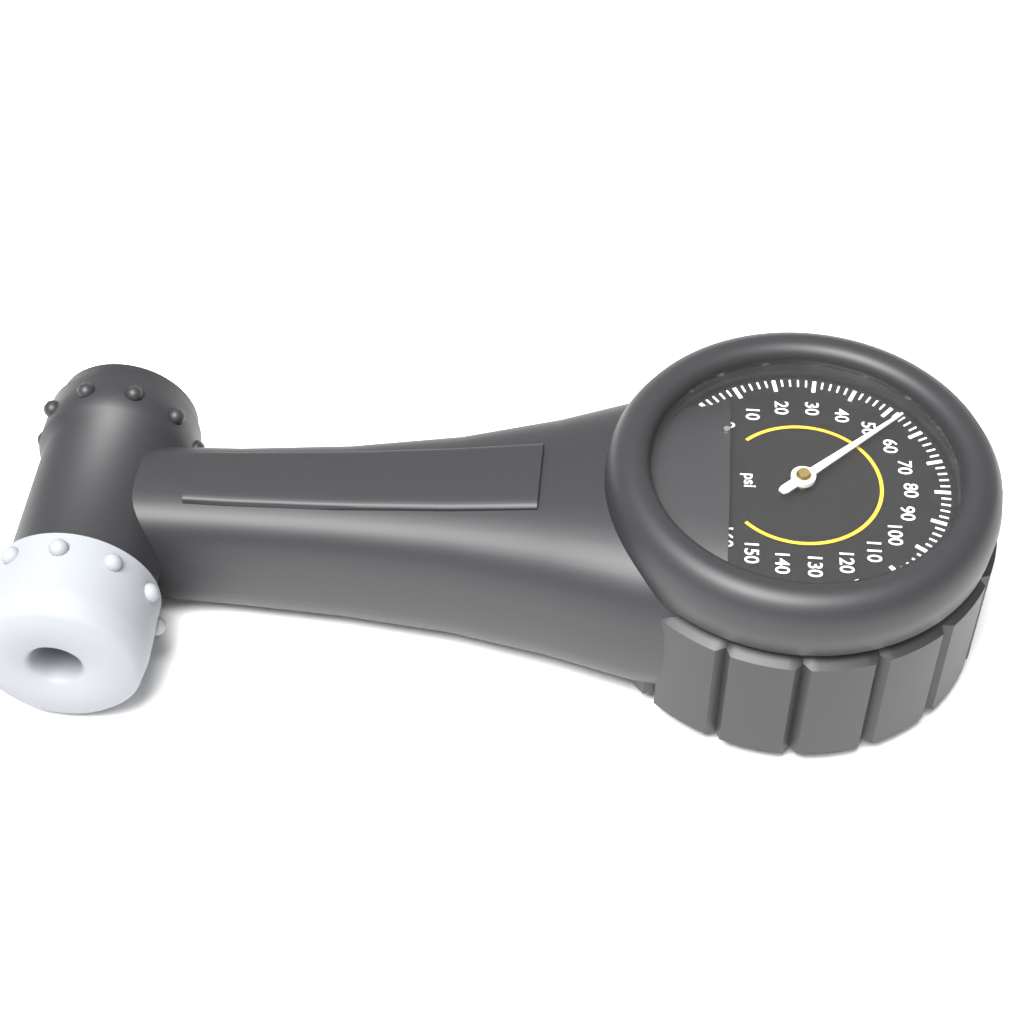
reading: 54 psi
